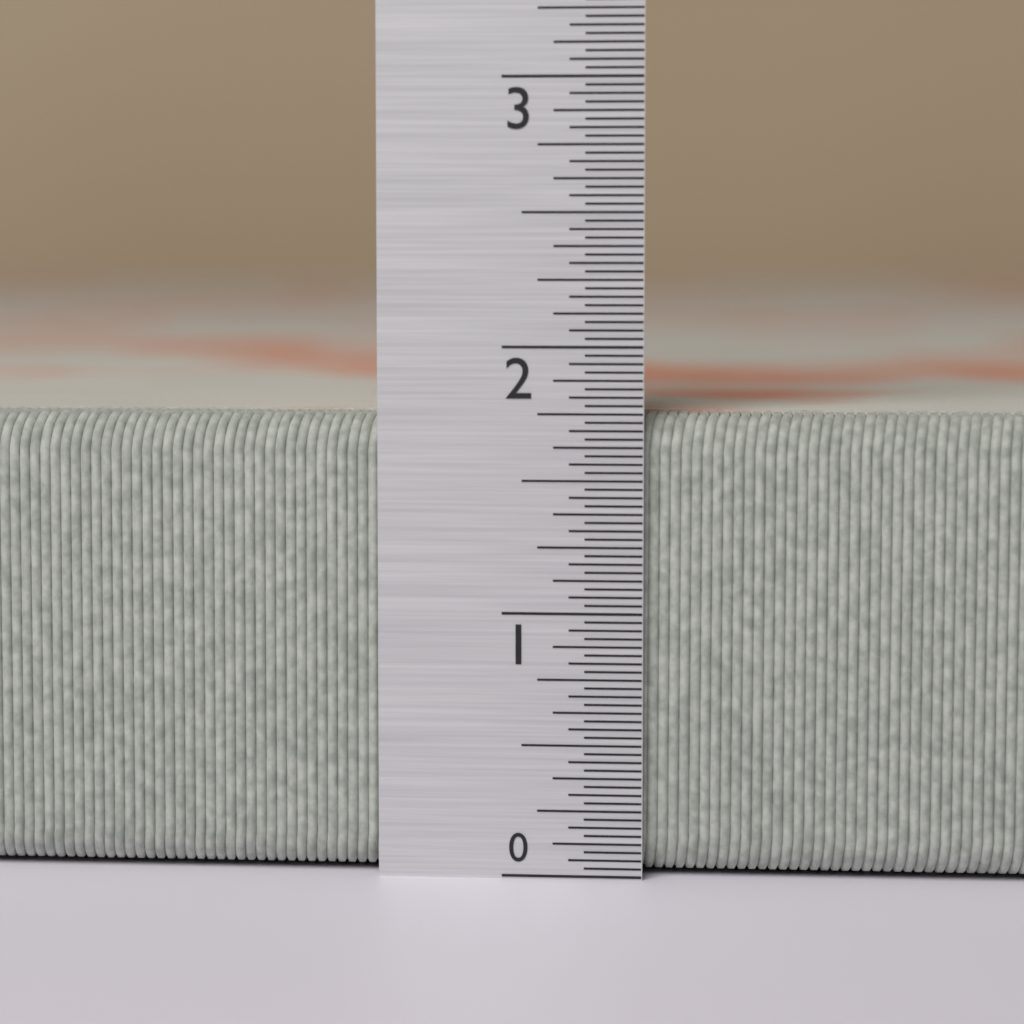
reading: 1.75000 in
